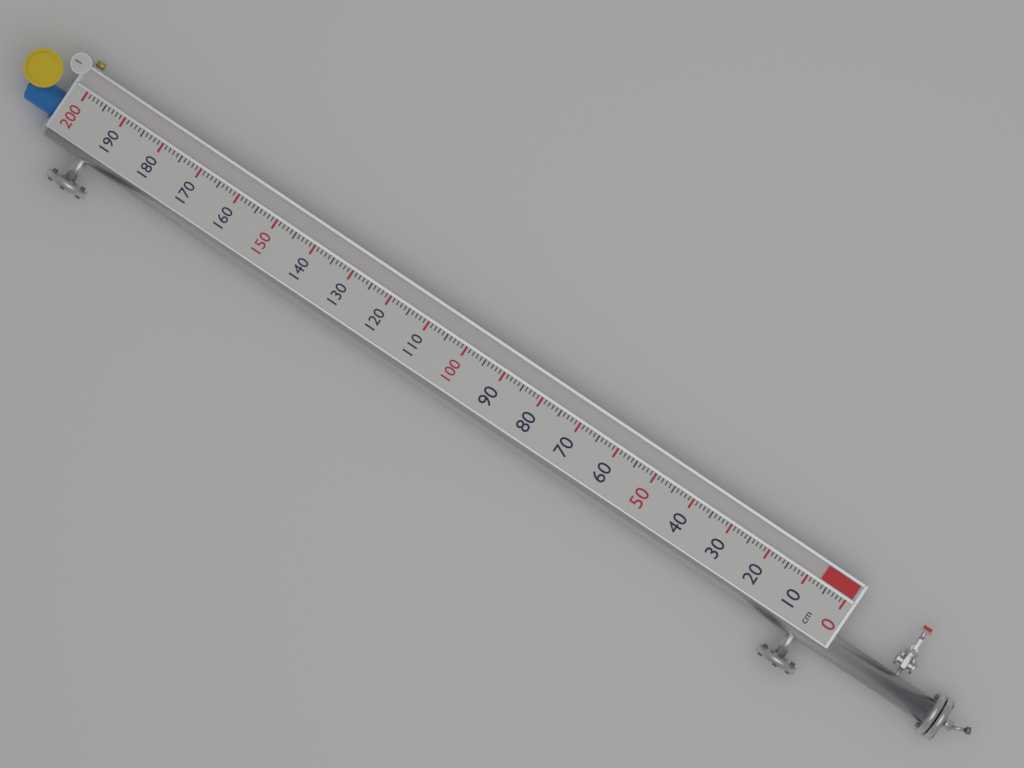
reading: 7 cm
